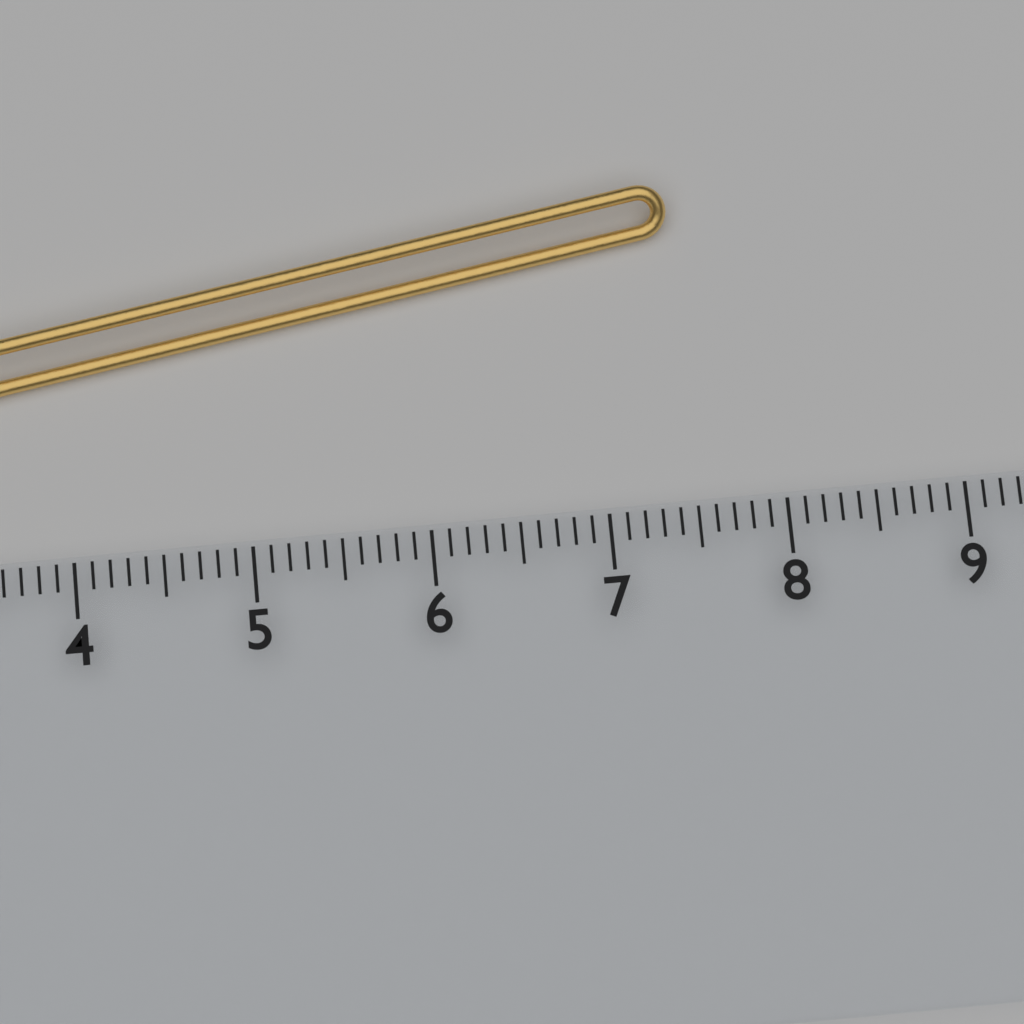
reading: 7.5 cm
